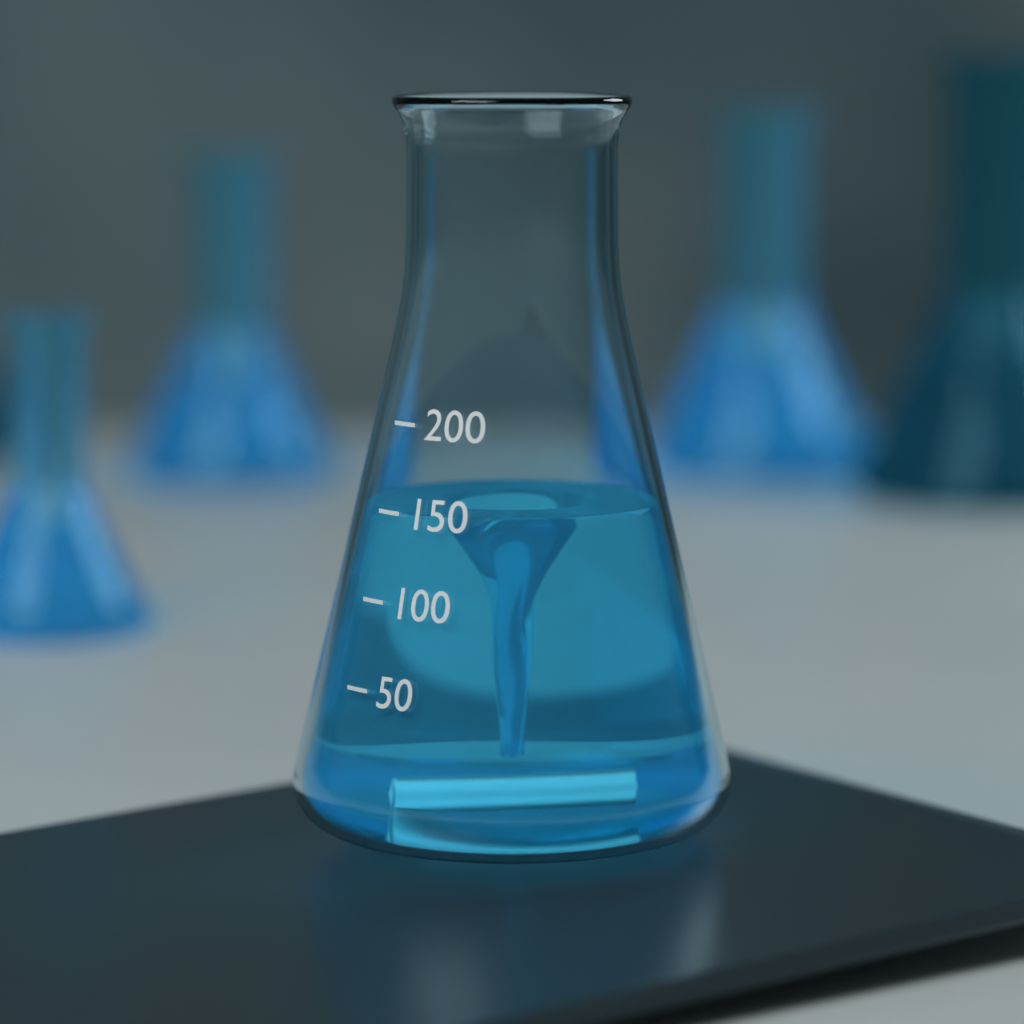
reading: 150 (no unit)
